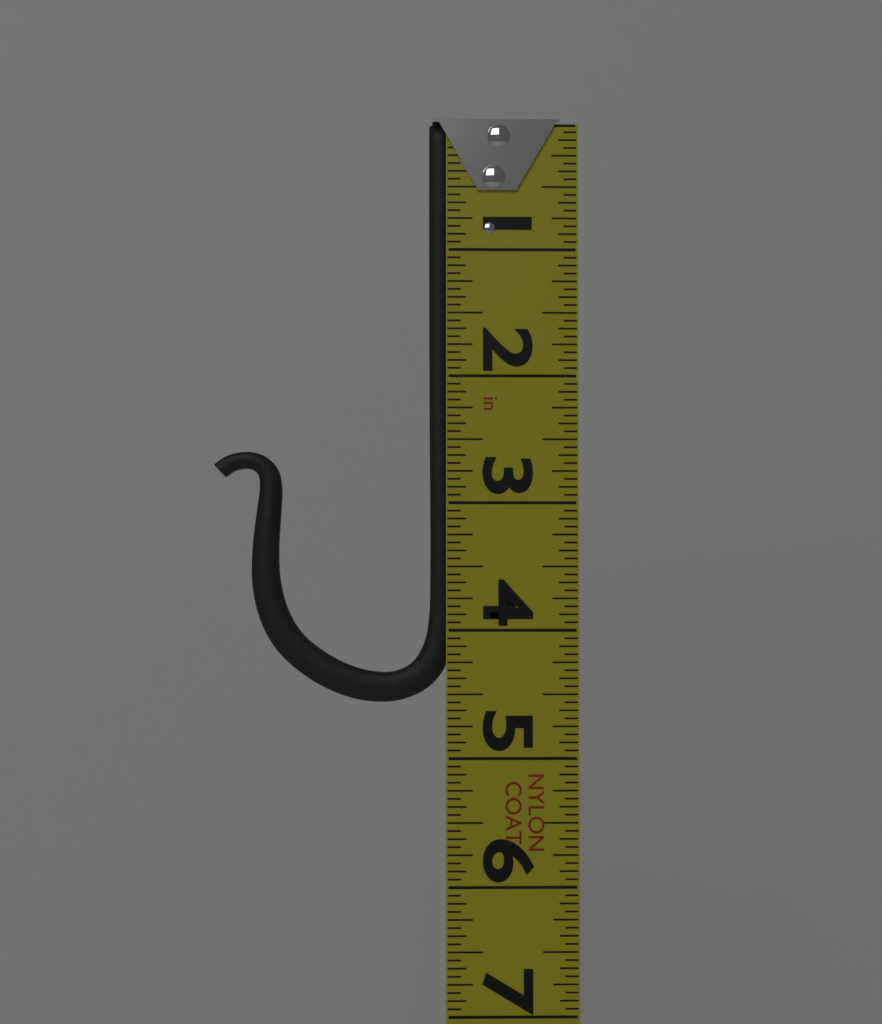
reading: 4.5625 in
